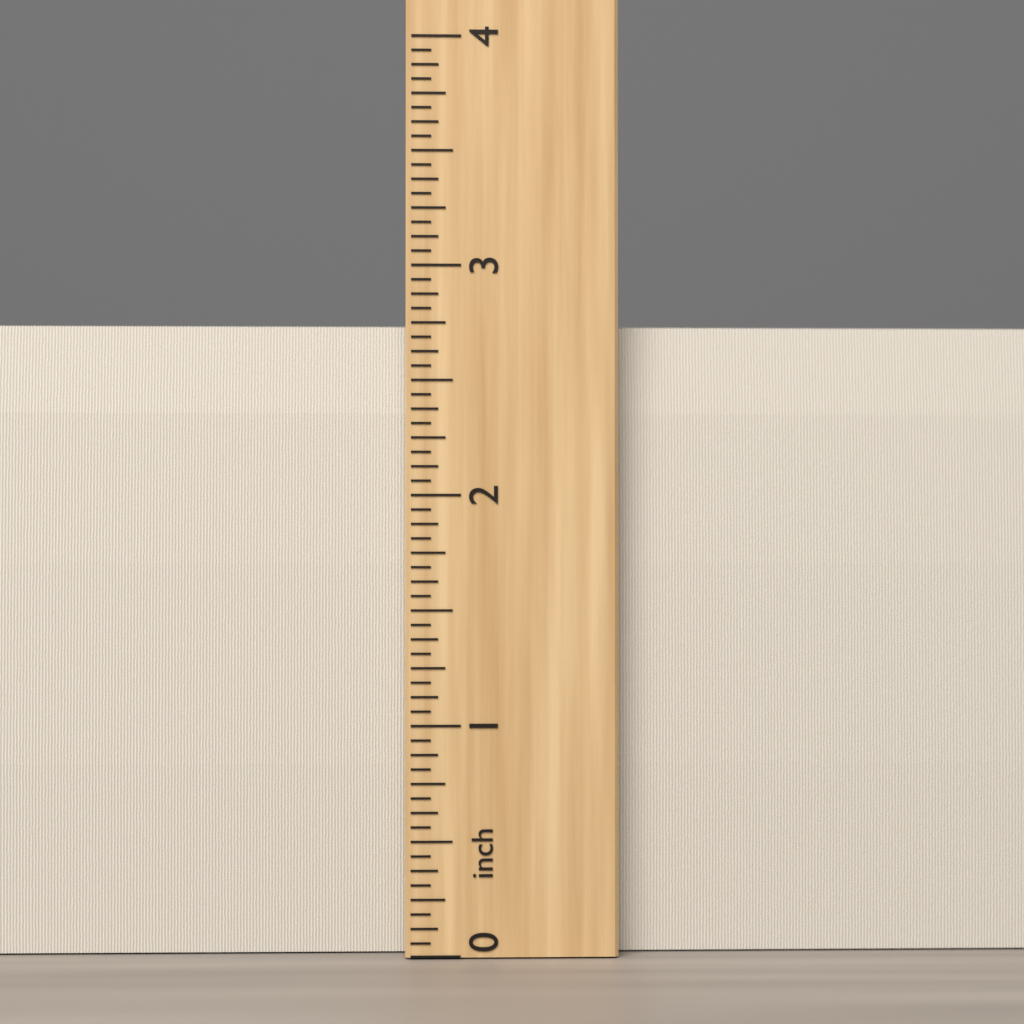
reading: 2.7500 inch
